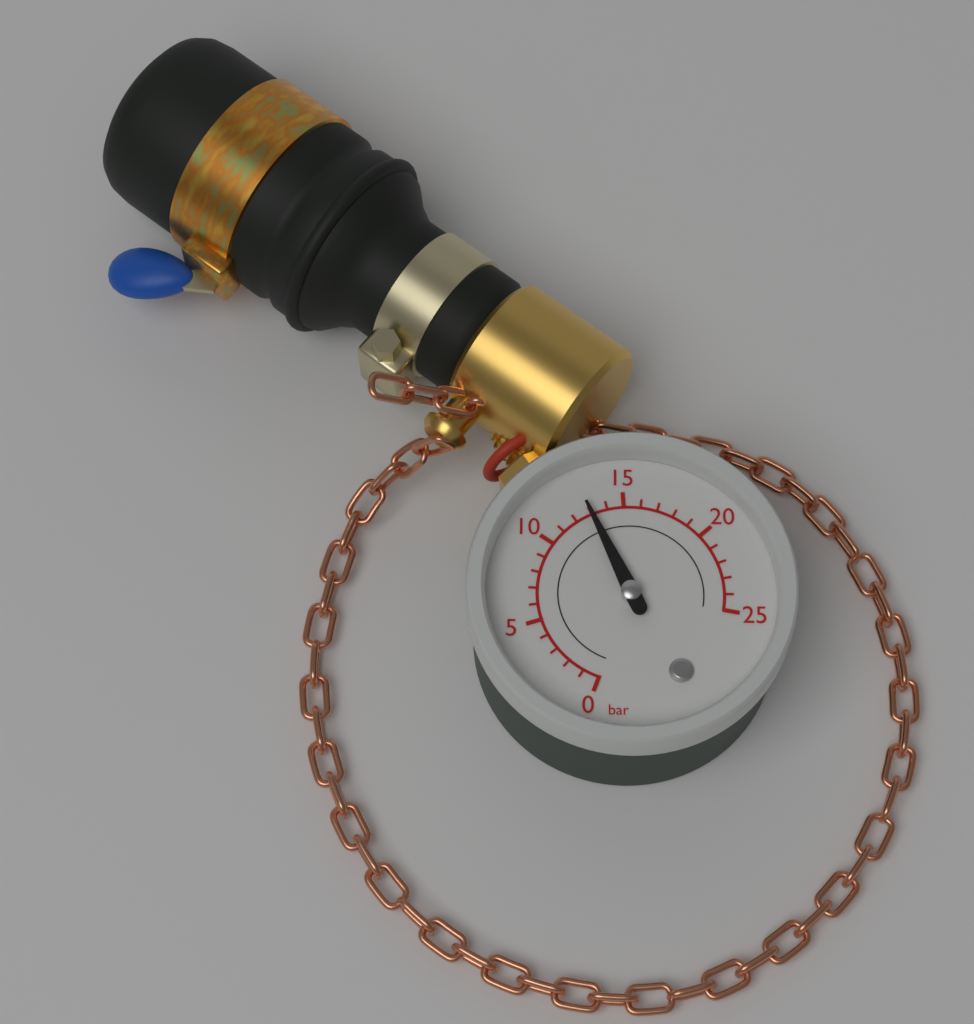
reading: 13 bar
